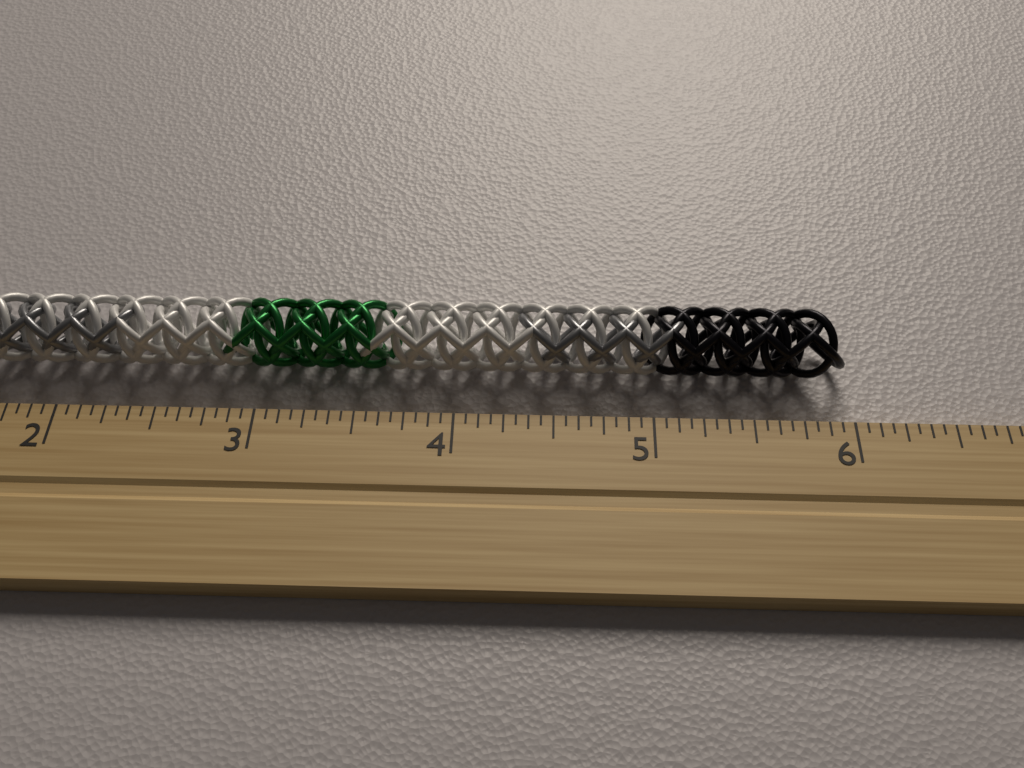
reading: 6.0000 inch
